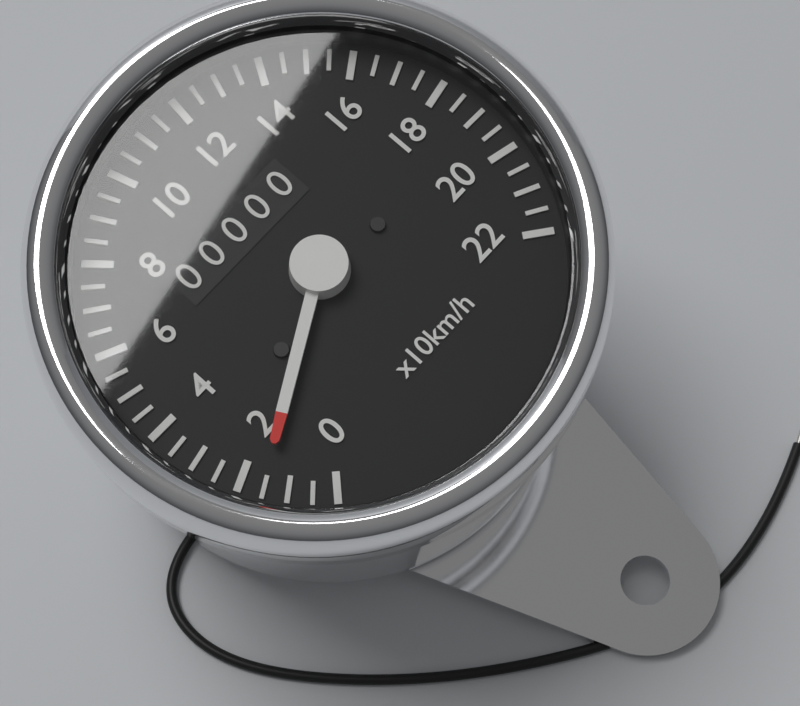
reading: 15 km/h
